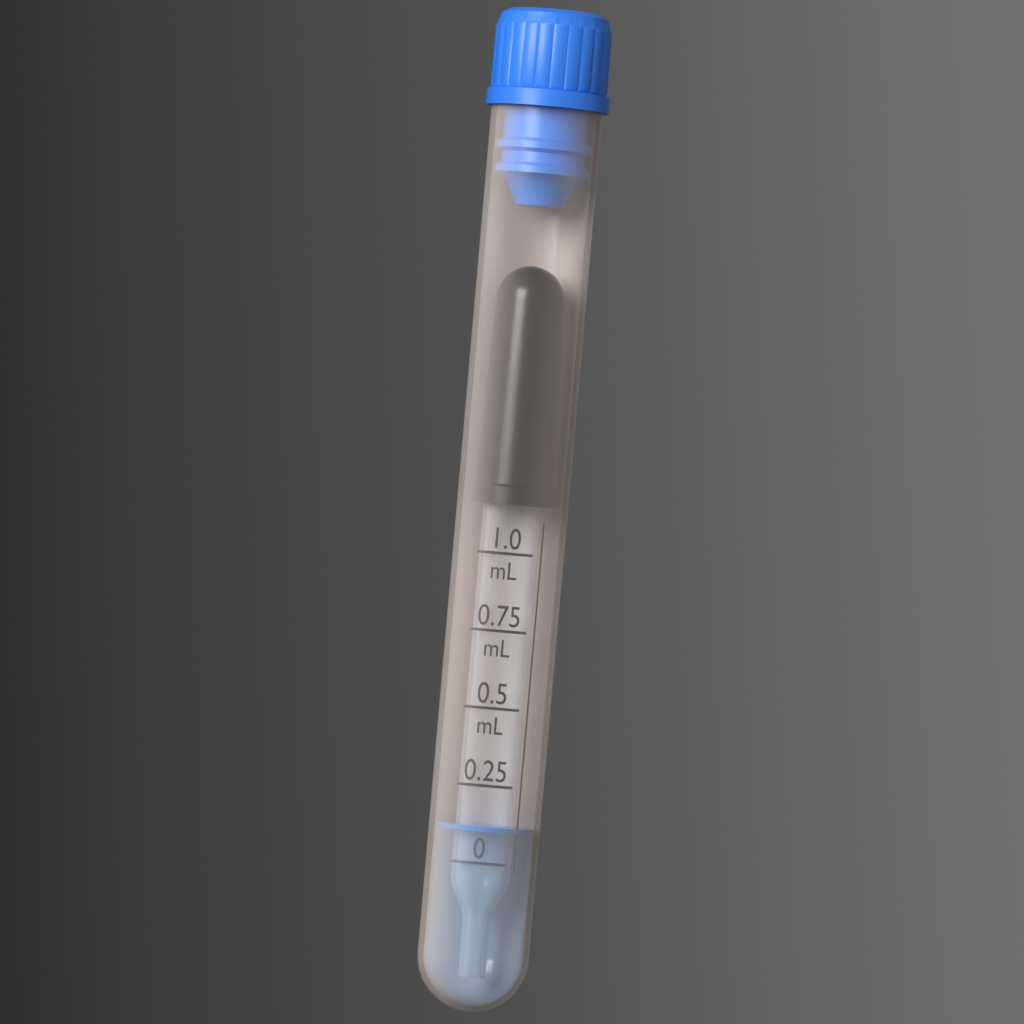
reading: 0.12 mL
